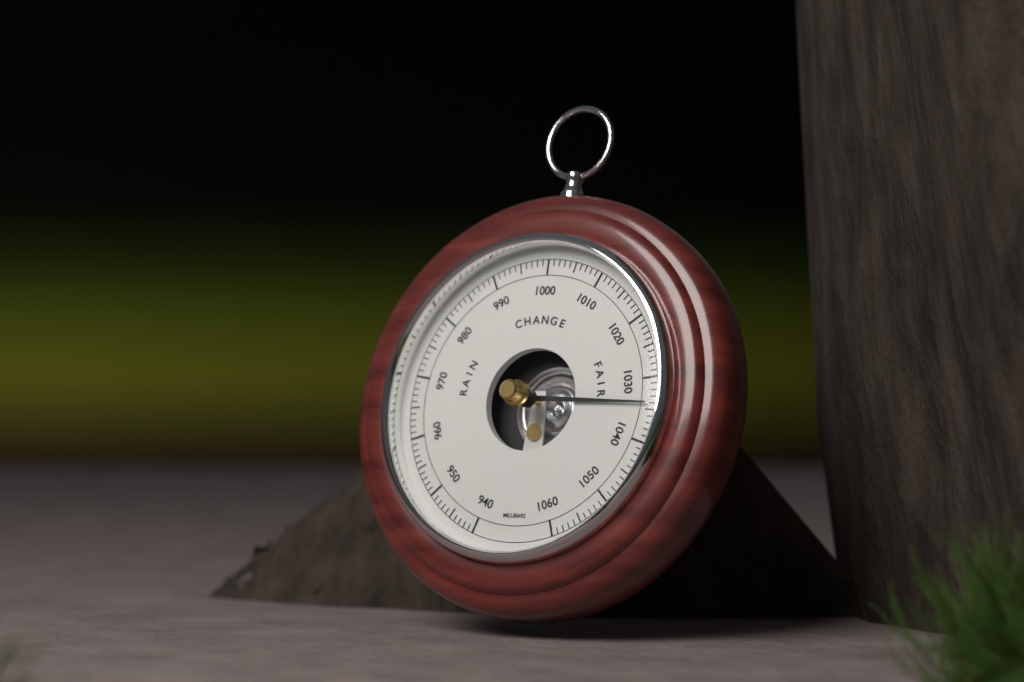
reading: 1034 mbar
